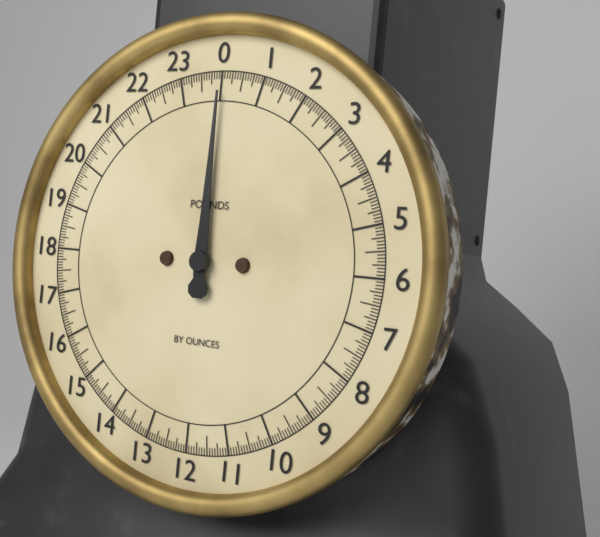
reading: 0.0000 lb
